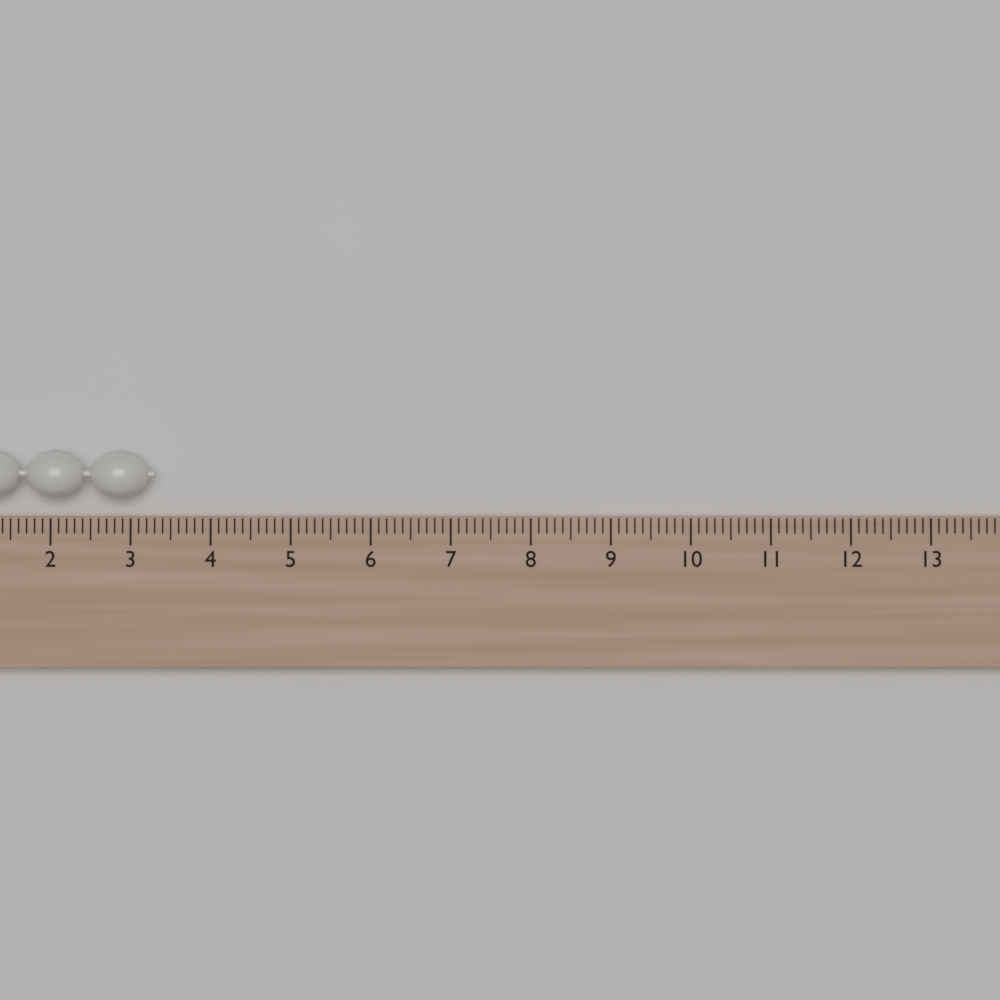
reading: 3.3 (no unit)
